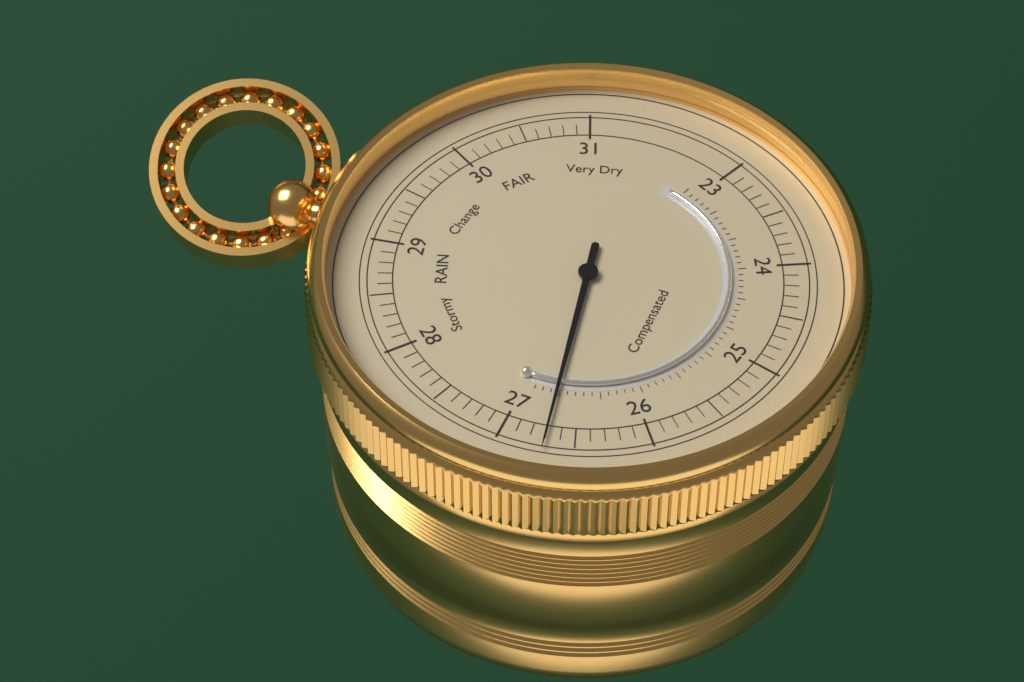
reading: 26.7 (no unit)
